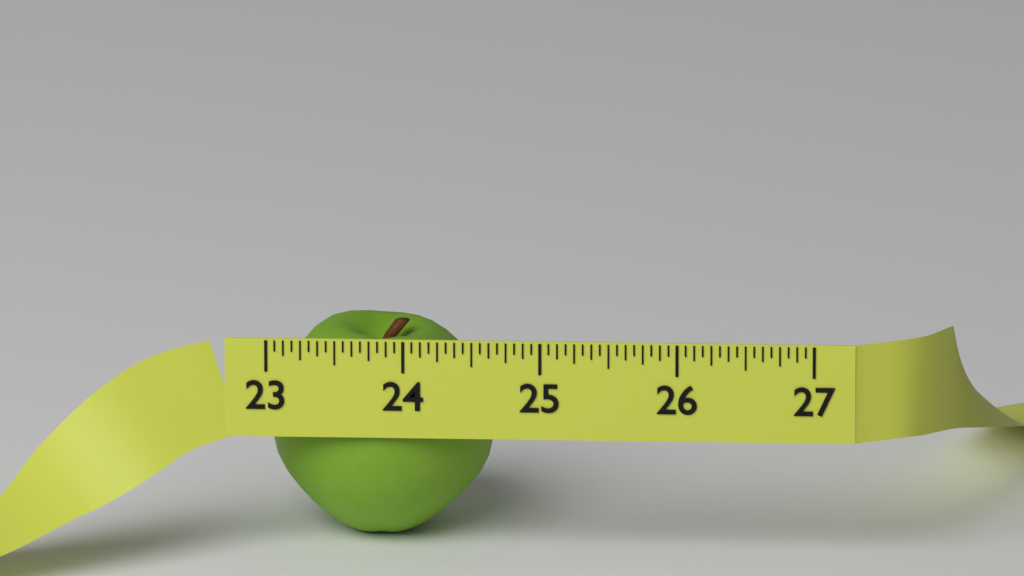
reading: 24.6250 (no unit)
